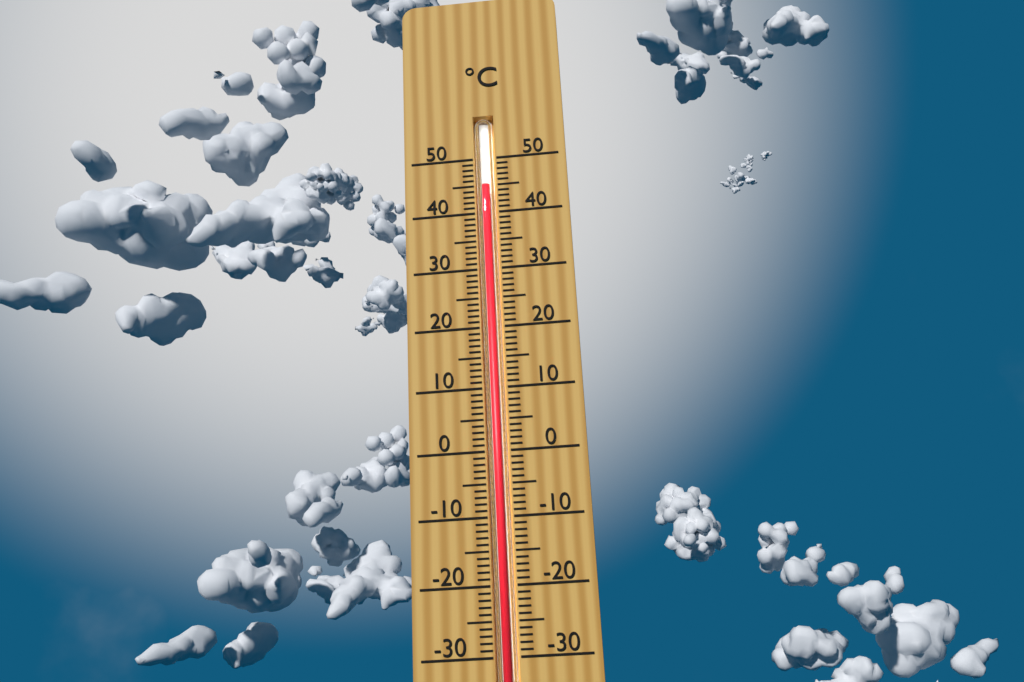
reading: 45 °C
